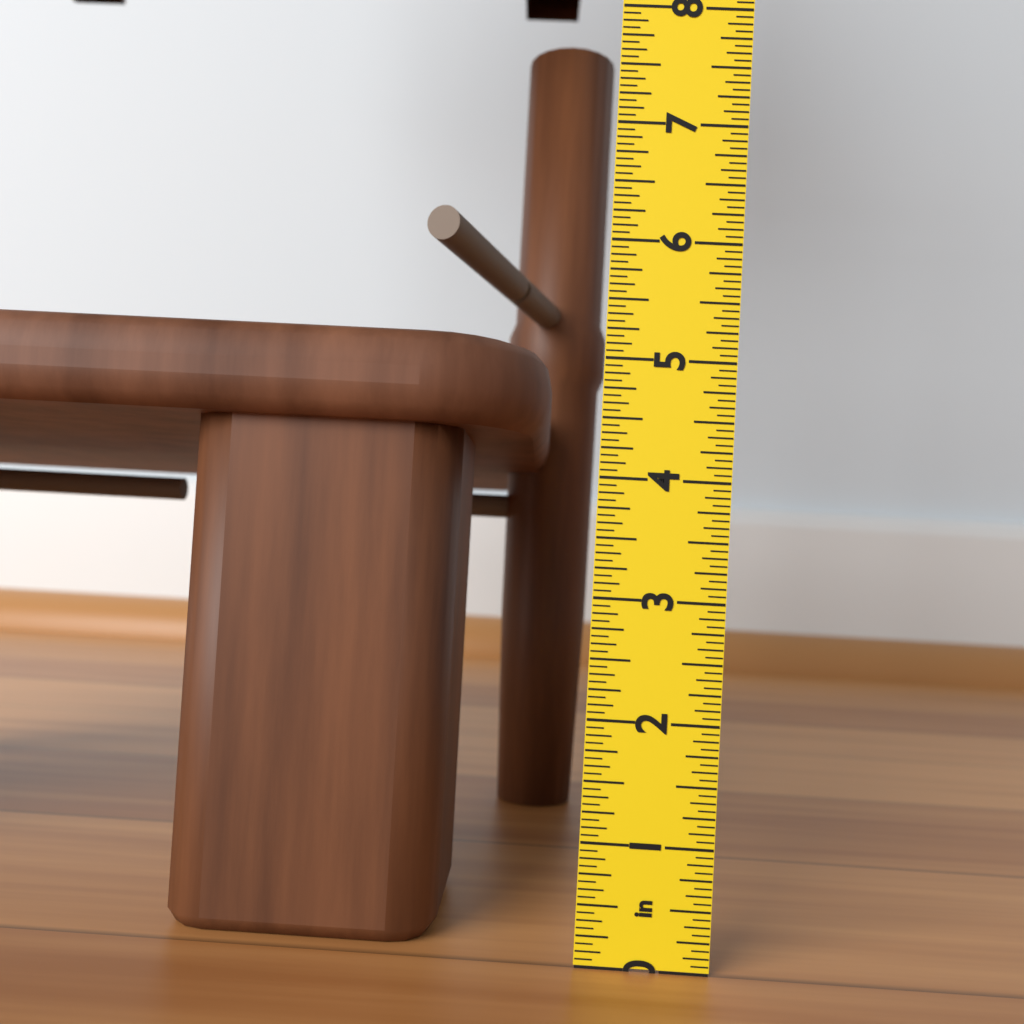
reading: 5.1875 in
